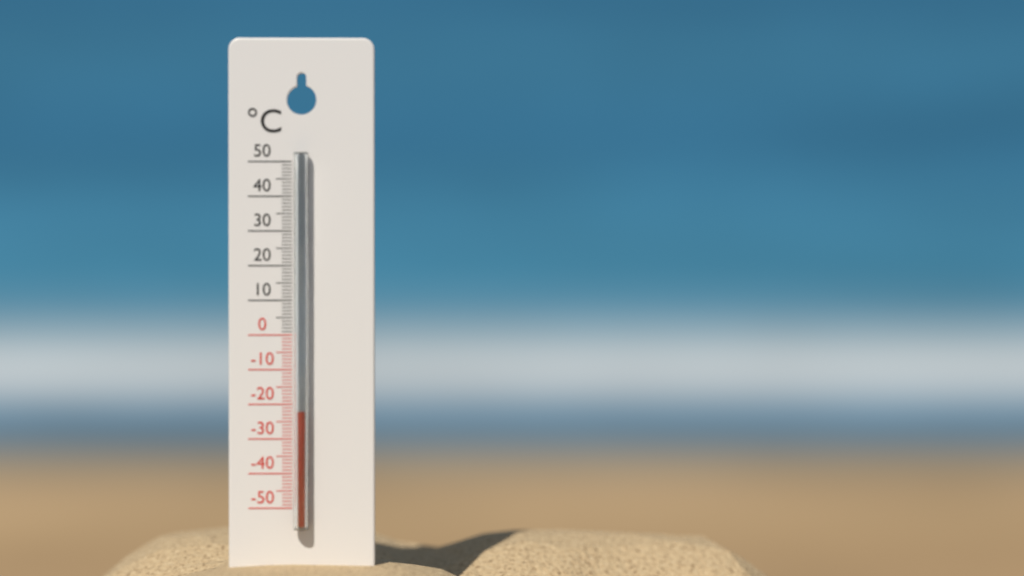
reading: -22 °C
